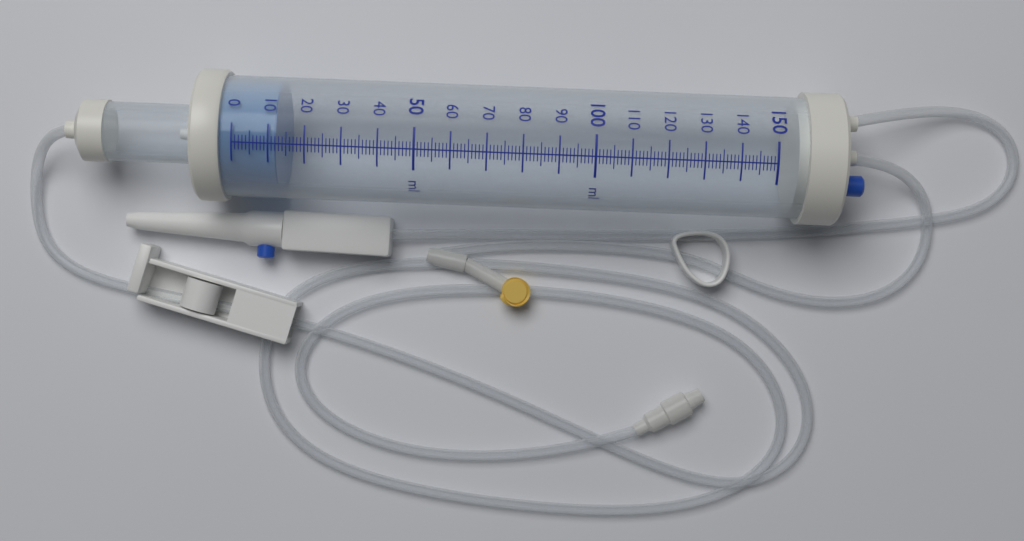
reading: 12 ml
